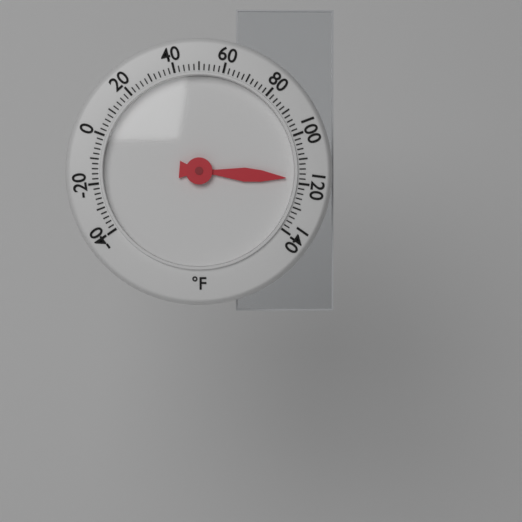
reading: 118 °F
